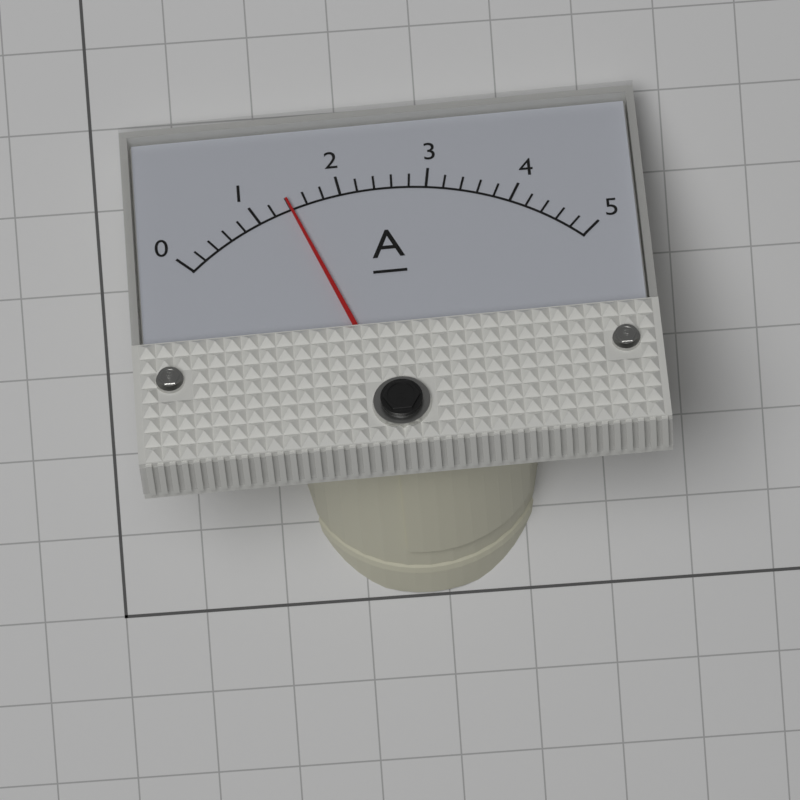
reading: 1.4 A
